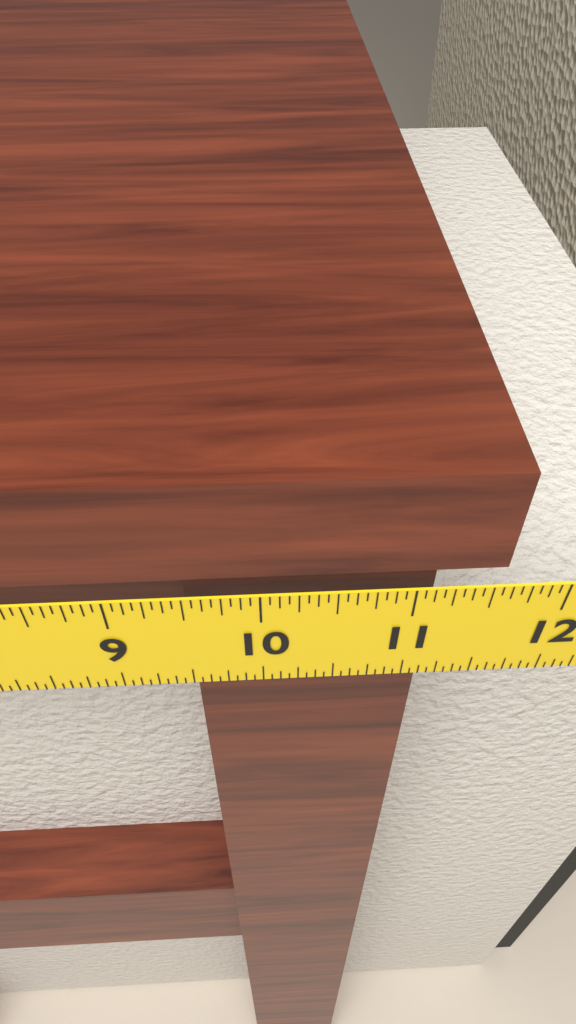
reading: 11.5625 in
